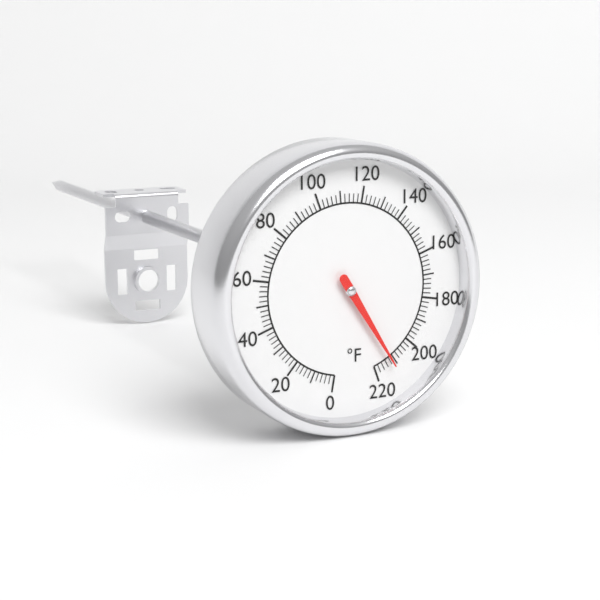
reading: 212 °F
